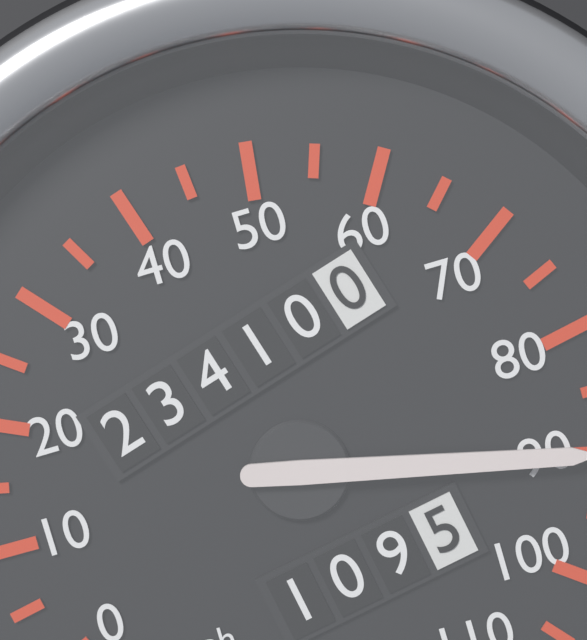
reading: 90 mph
